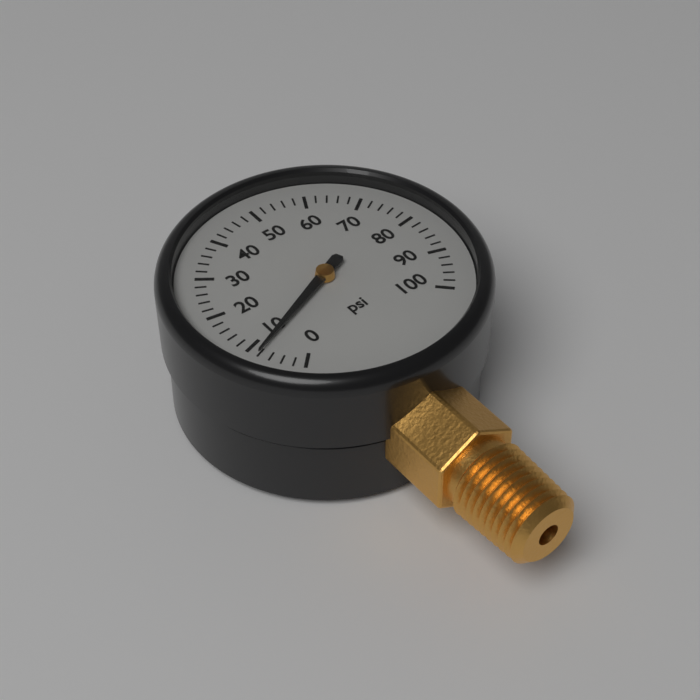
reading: 8 psi
